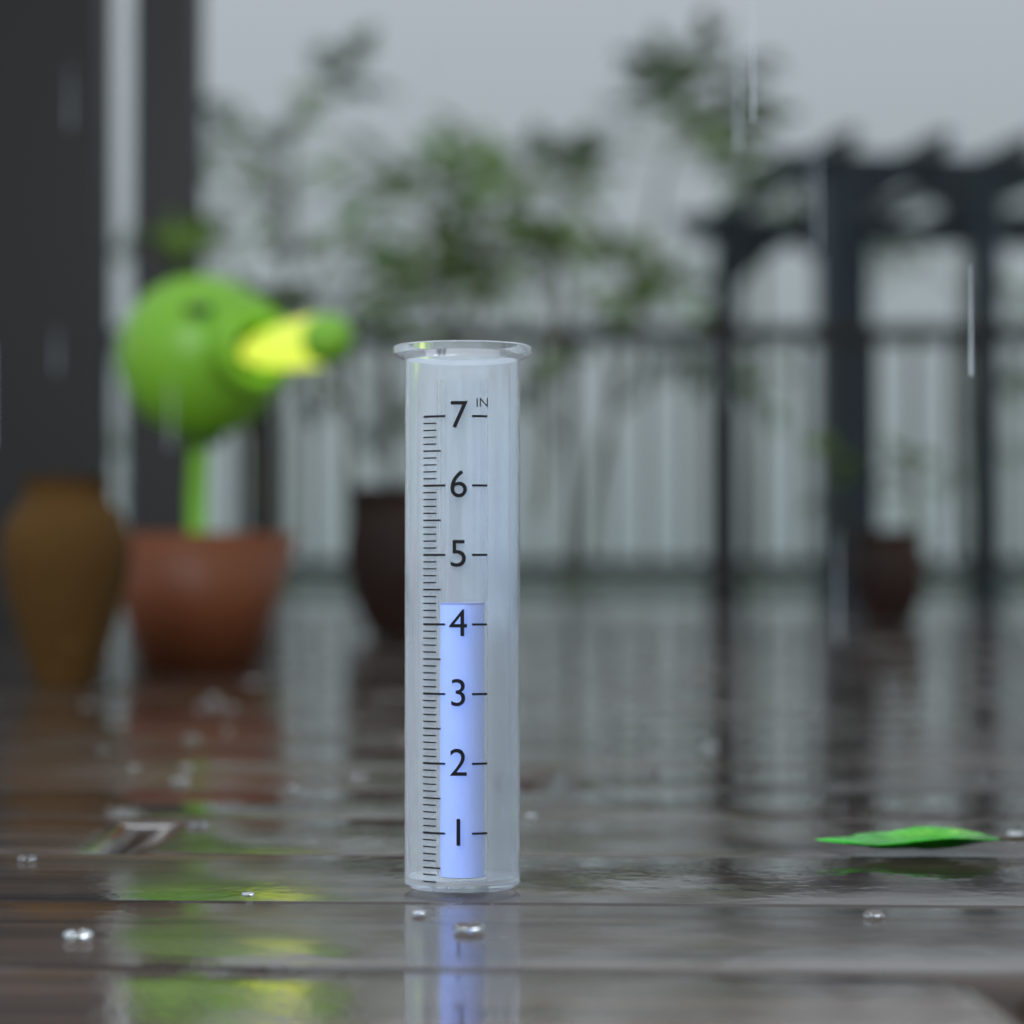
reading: 4.3 in
